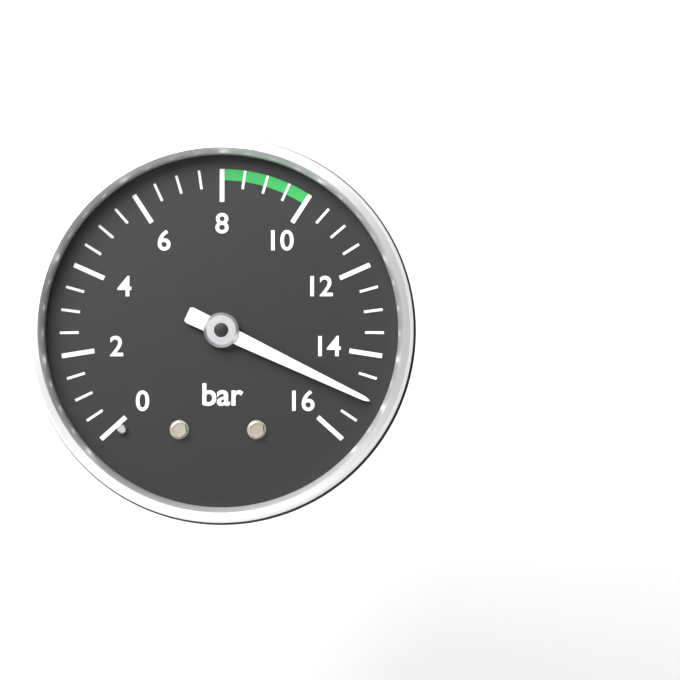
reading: 15.0 bar
